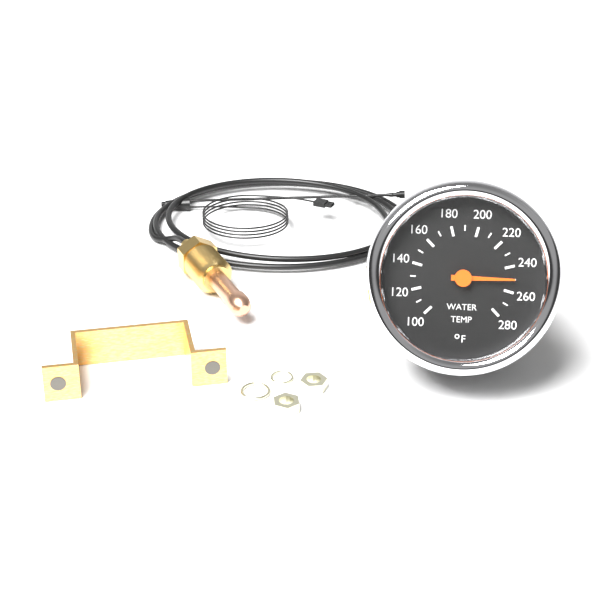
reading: 250 °F
